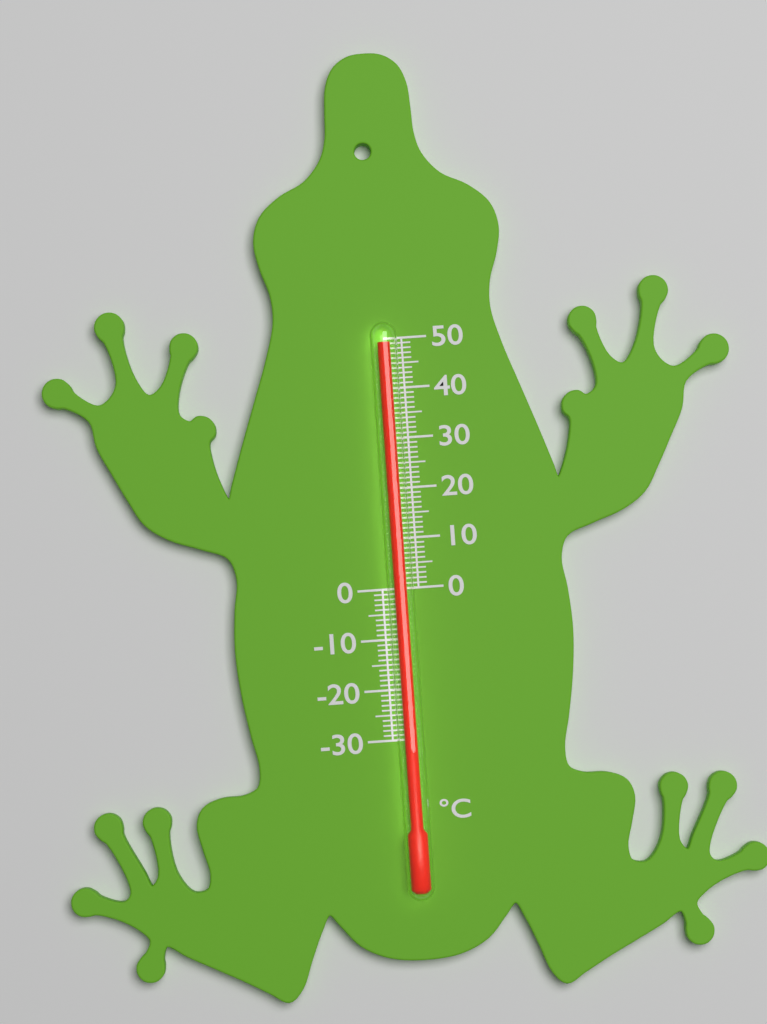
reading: 49 °C
